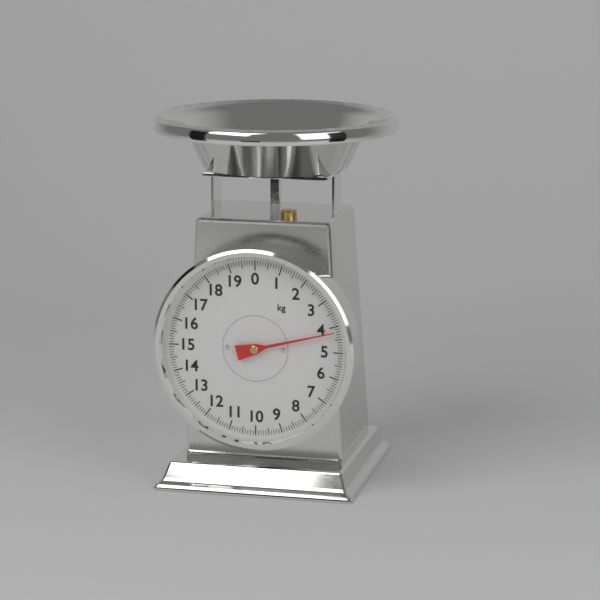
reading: 4.2 kg
